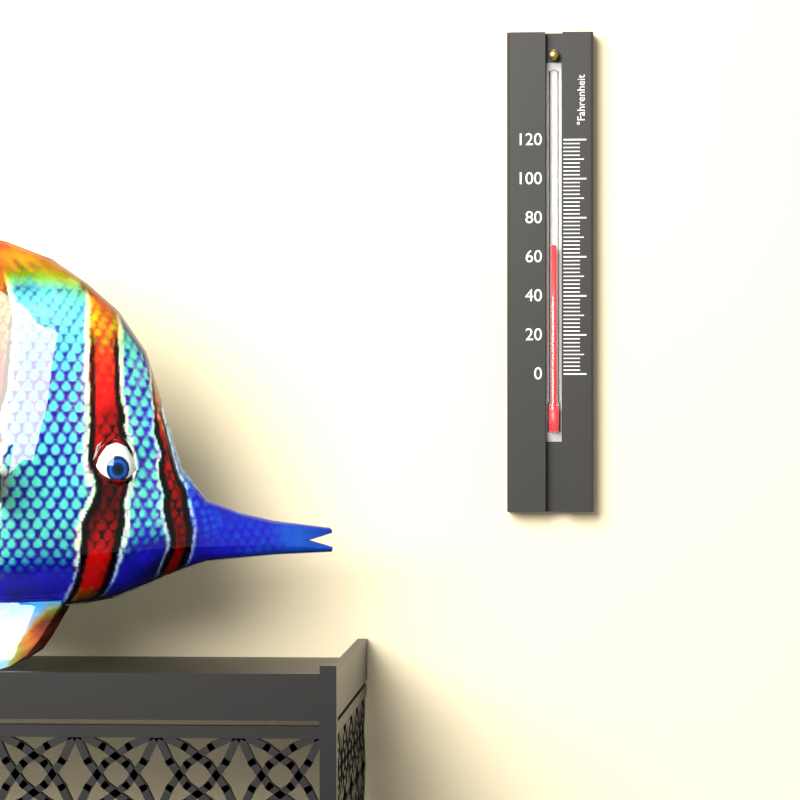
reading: 66 °F
